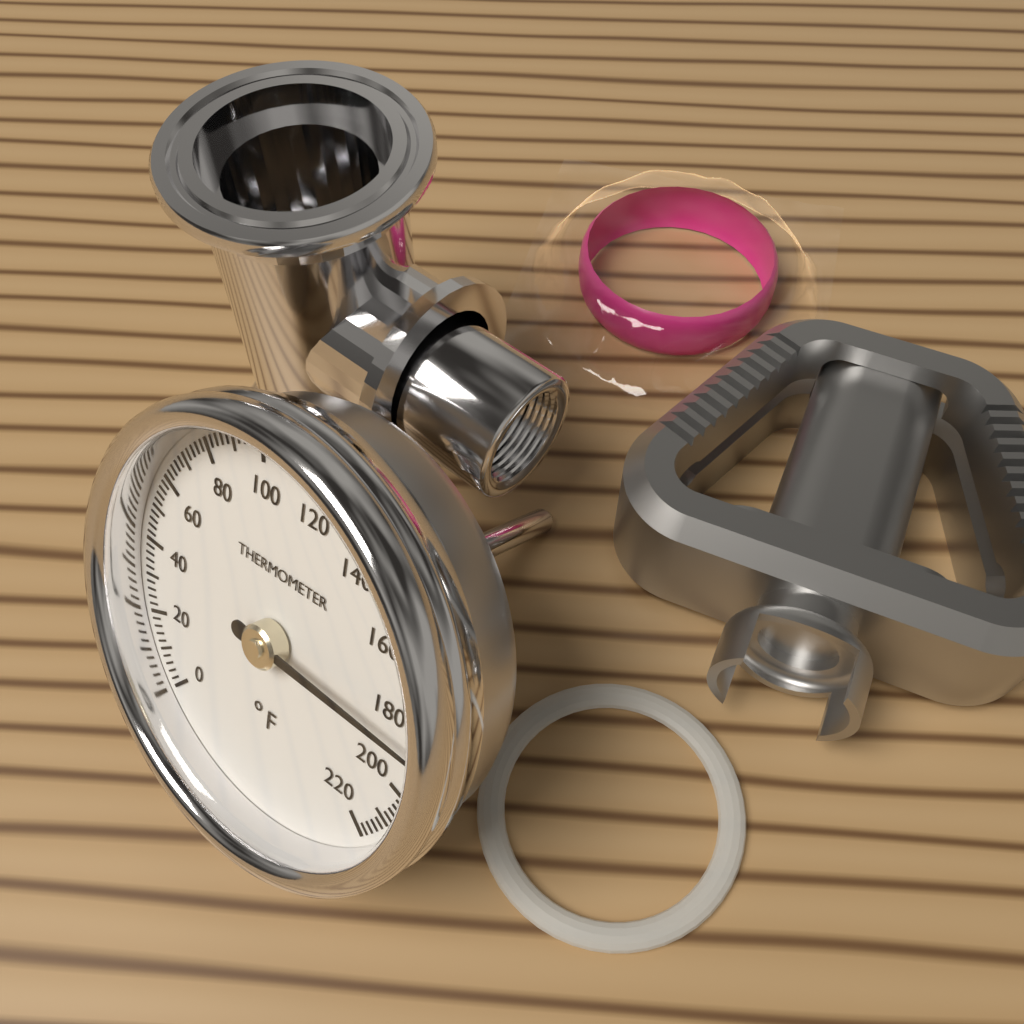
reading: 186 °F
